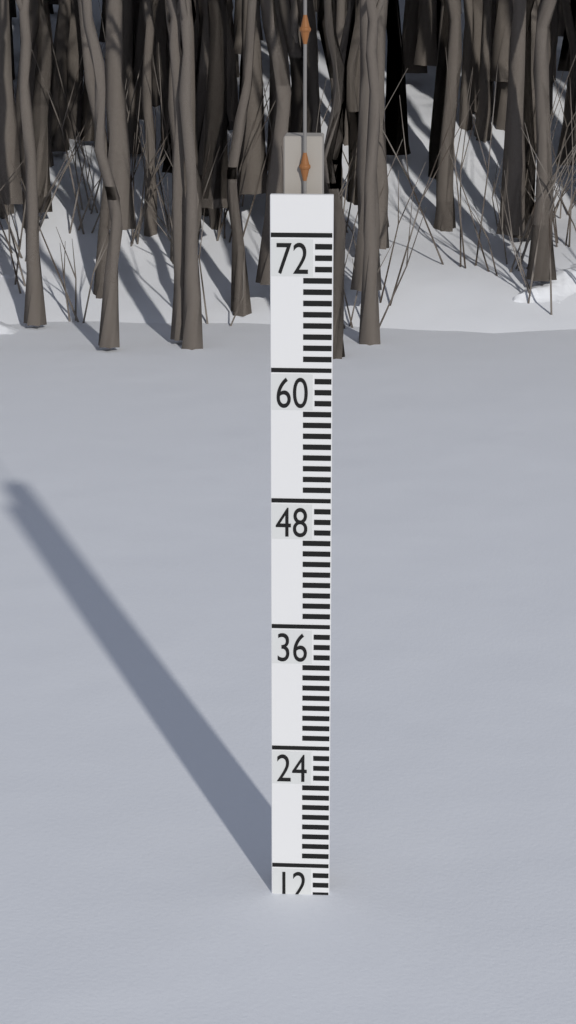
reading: 9 (no unit)
